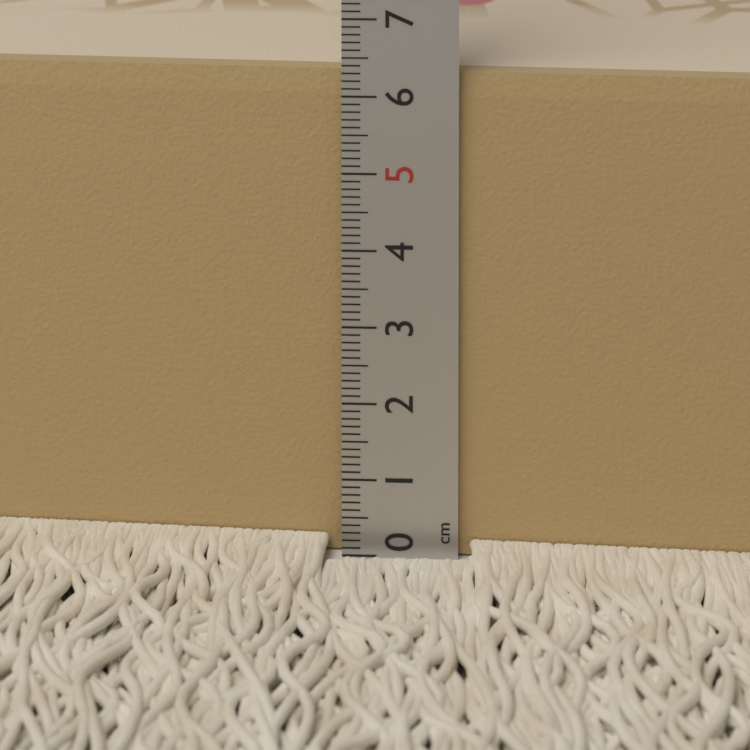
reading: 6.3 cm
